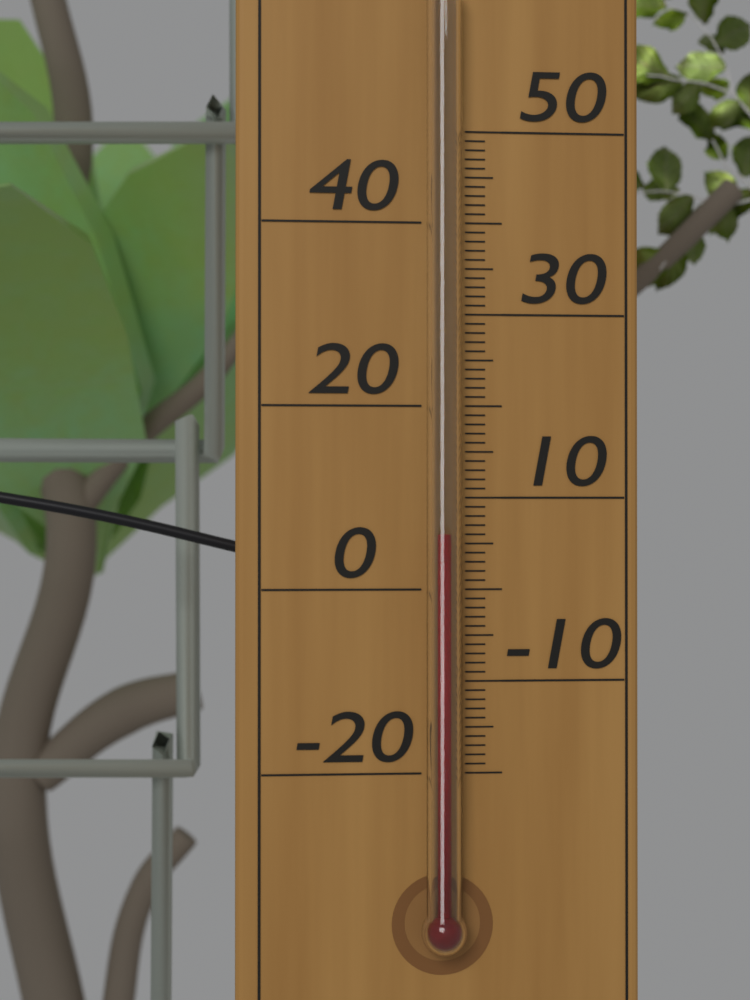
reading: 6 °C
